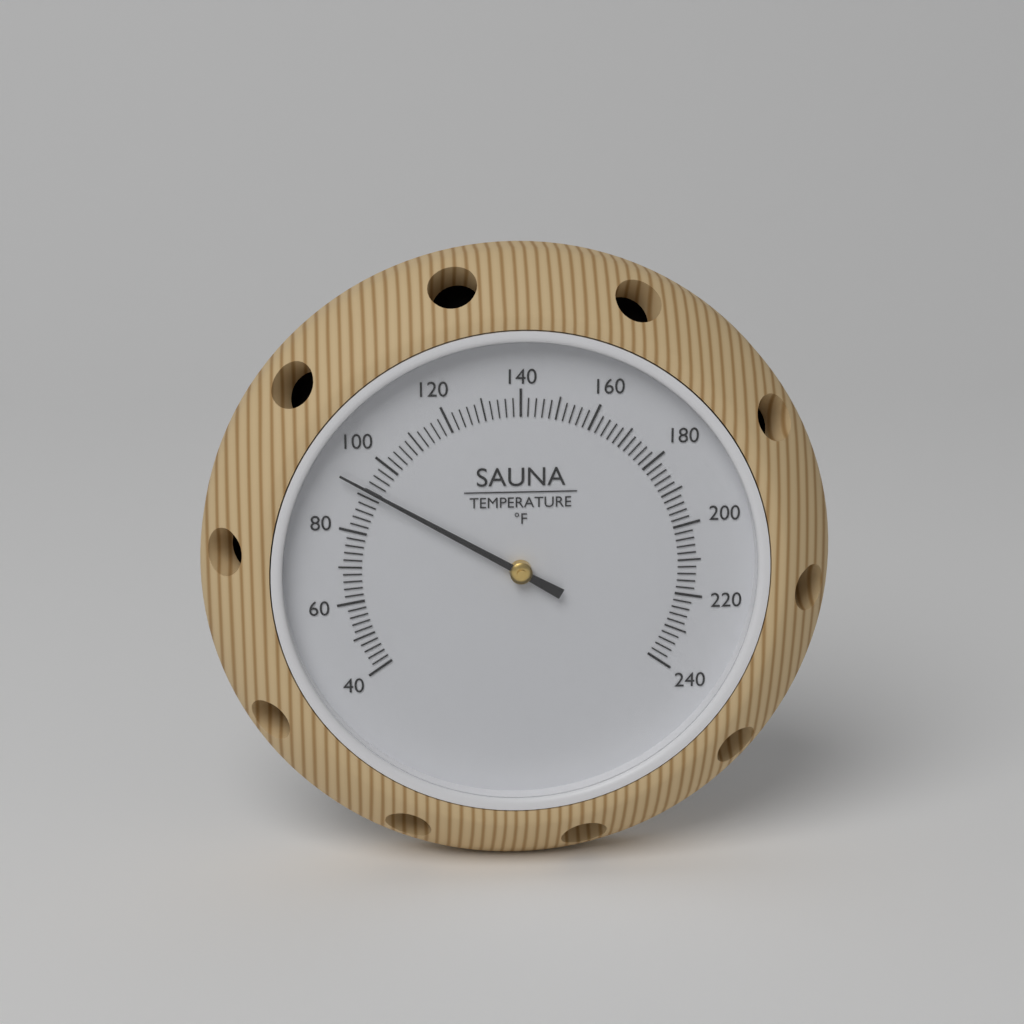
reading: 92 °F
